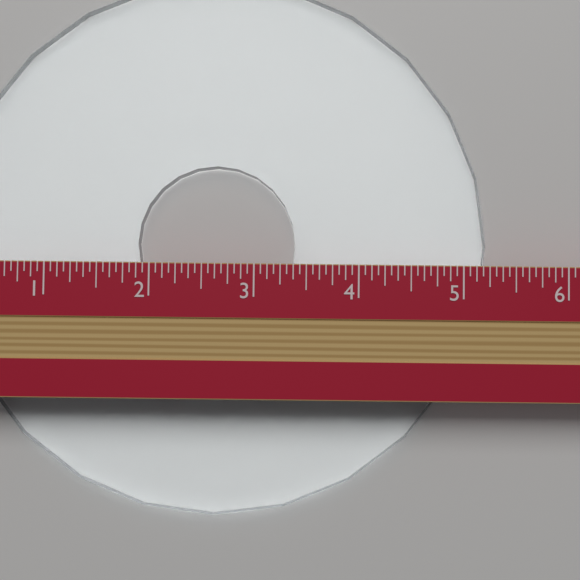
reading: 5.2500 in
